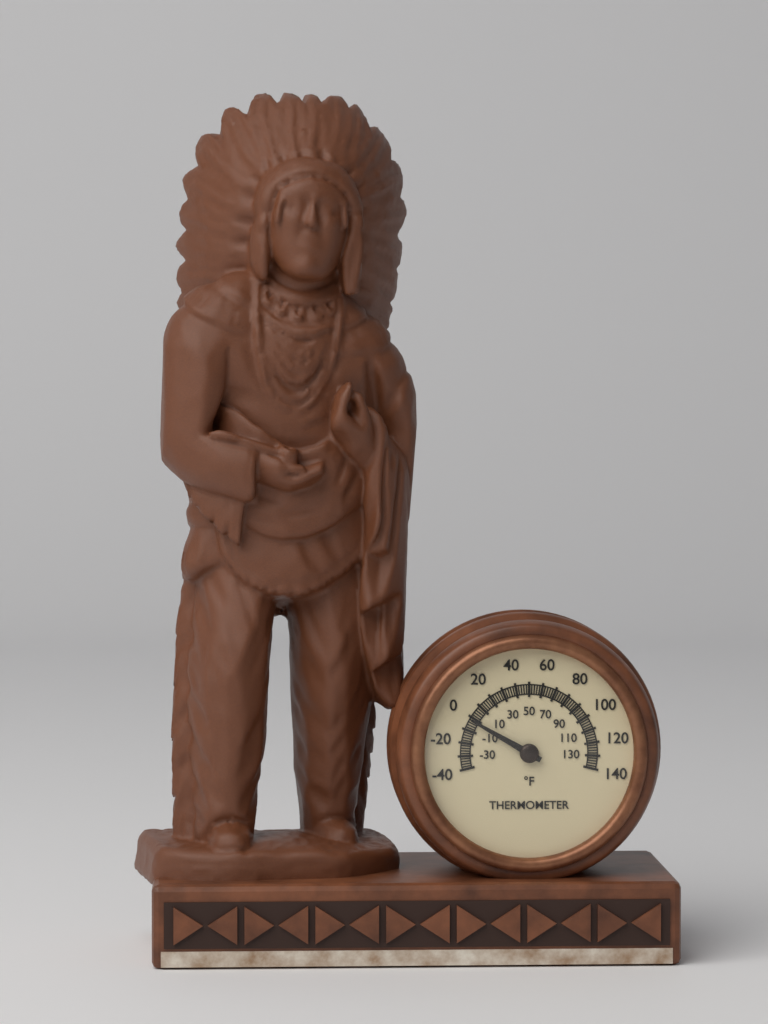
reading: -2 °F
